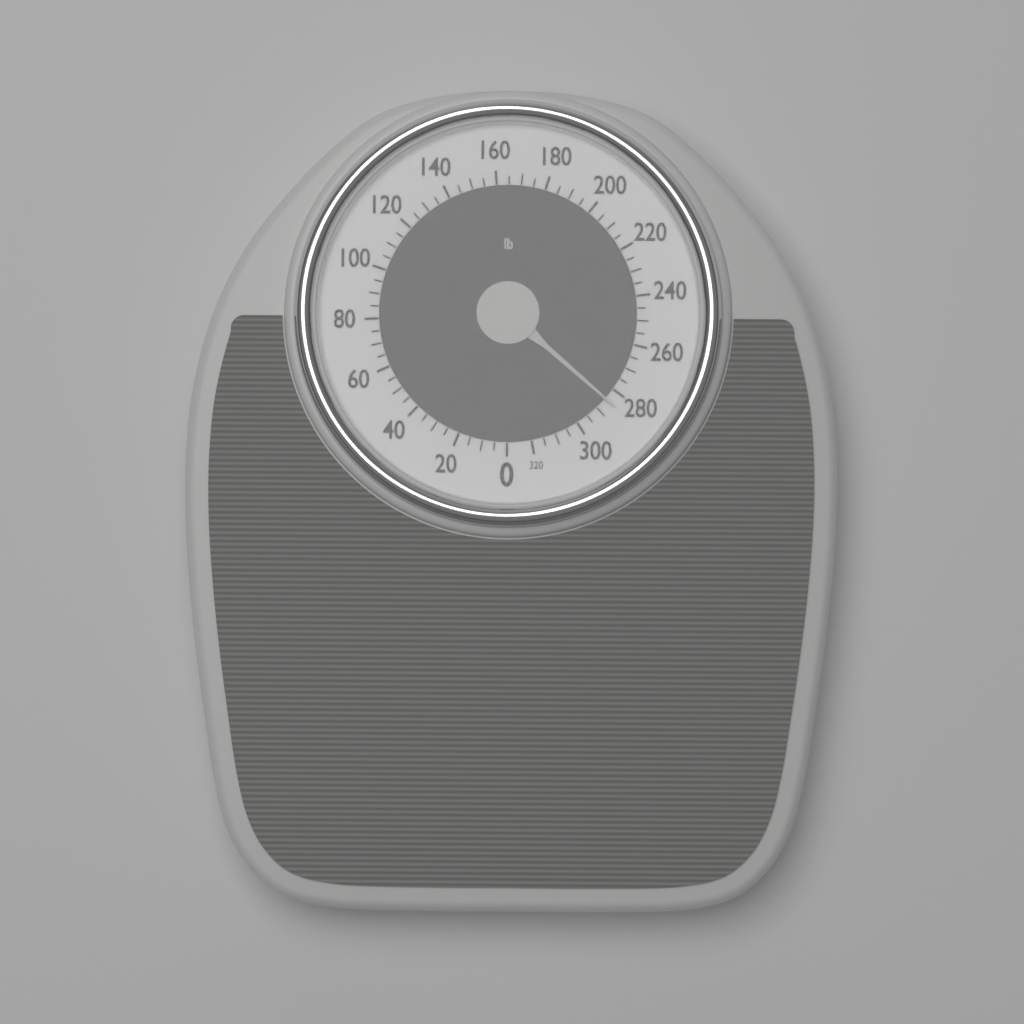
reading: 285 lb
